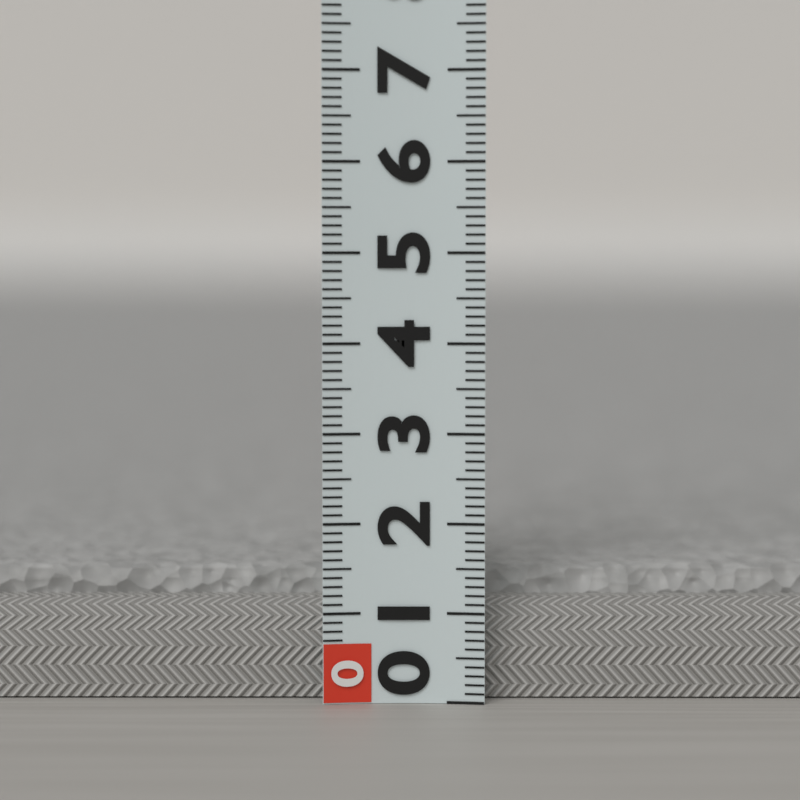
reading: 1.4 (no unit)
